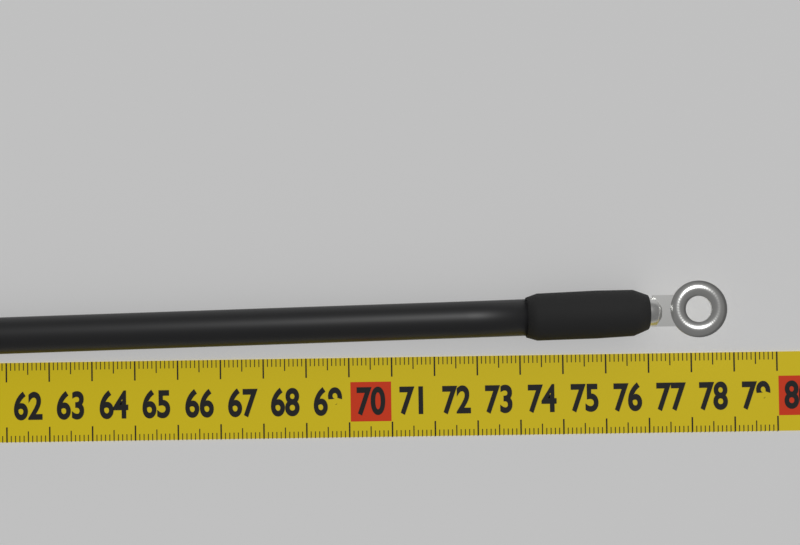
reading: 78.7 cm
